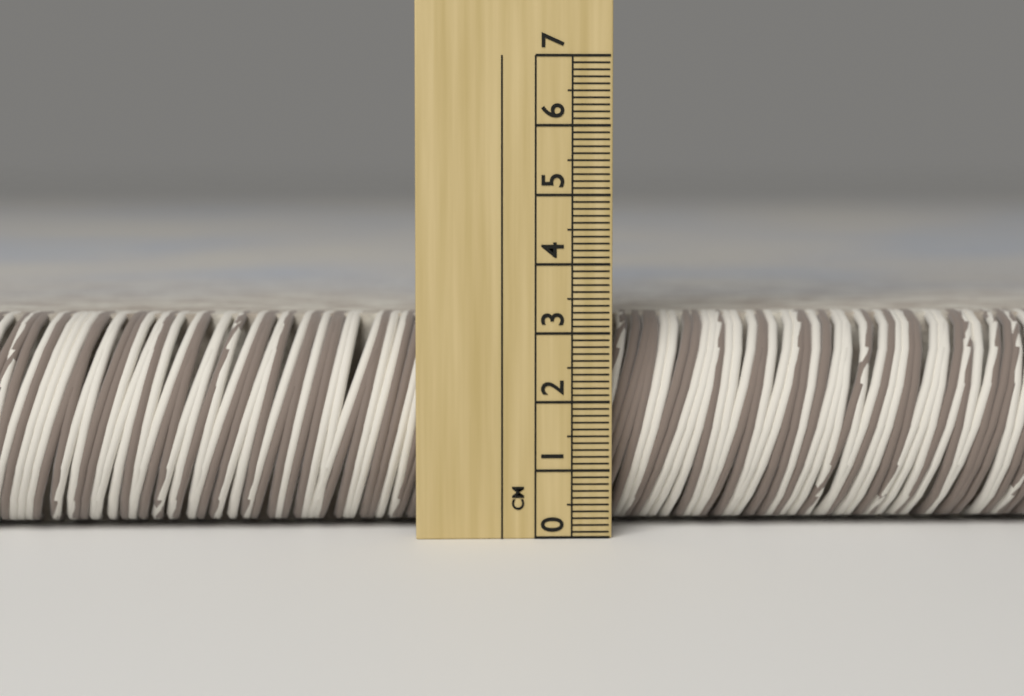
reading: 3.2 cm
